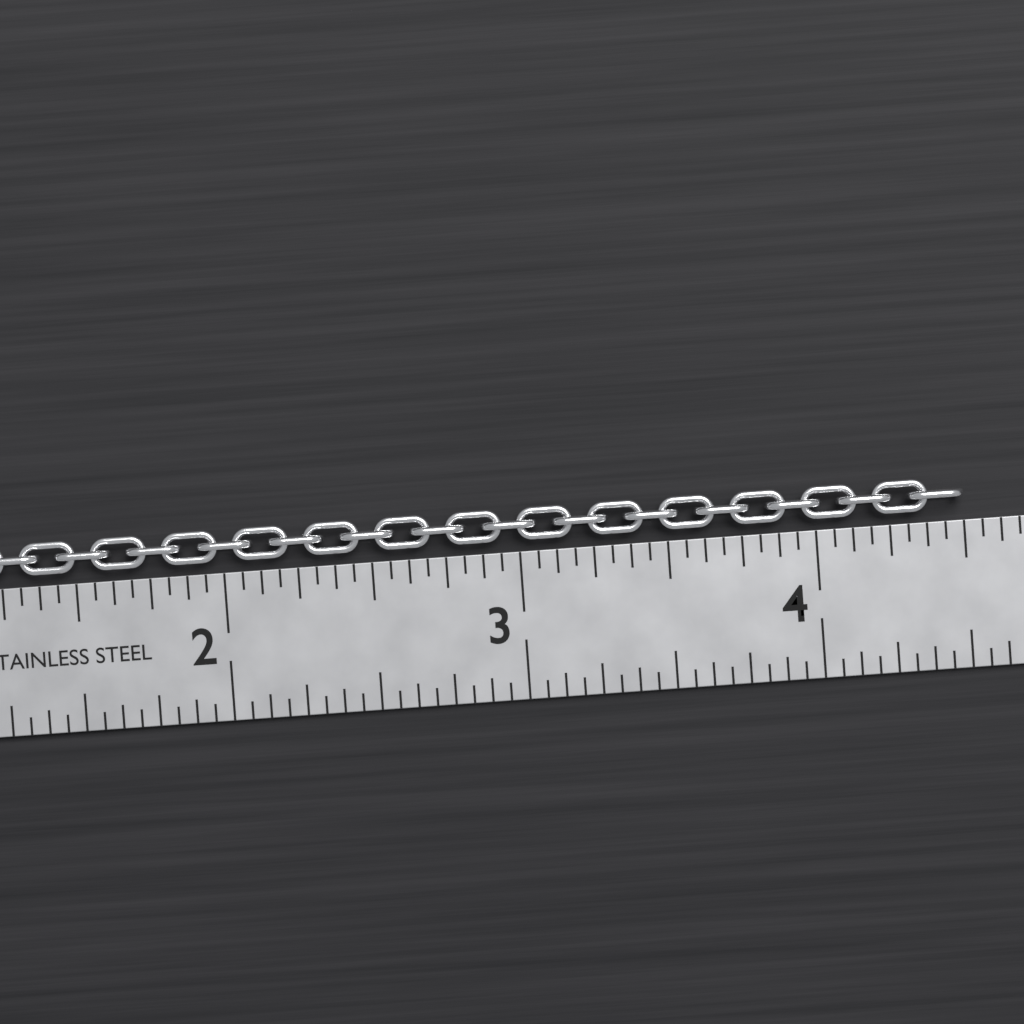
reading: 4.5000 in
